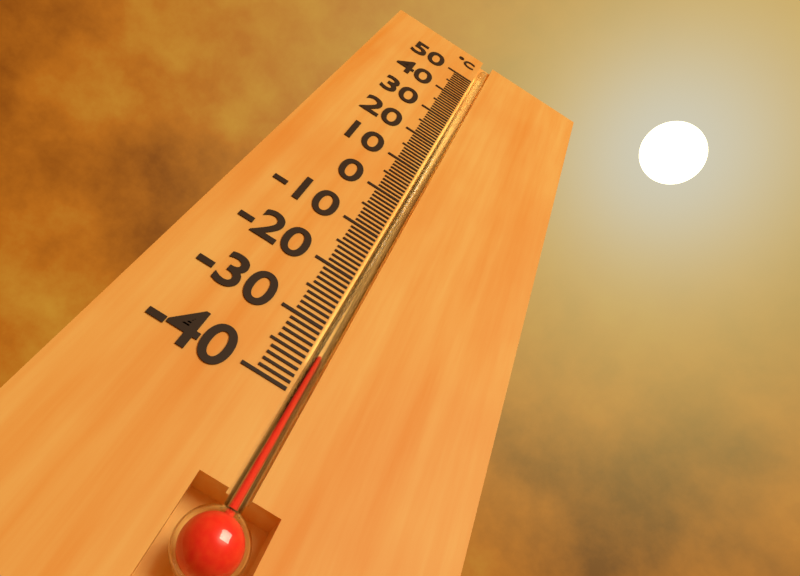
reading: -34 °C
